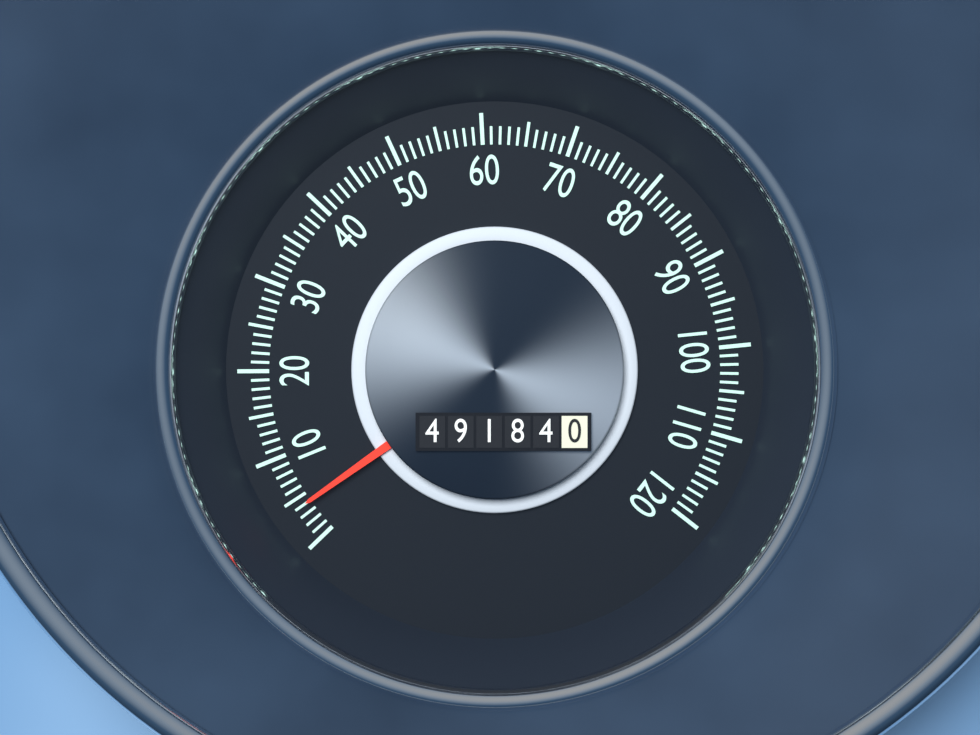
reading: 4 (no unit)
